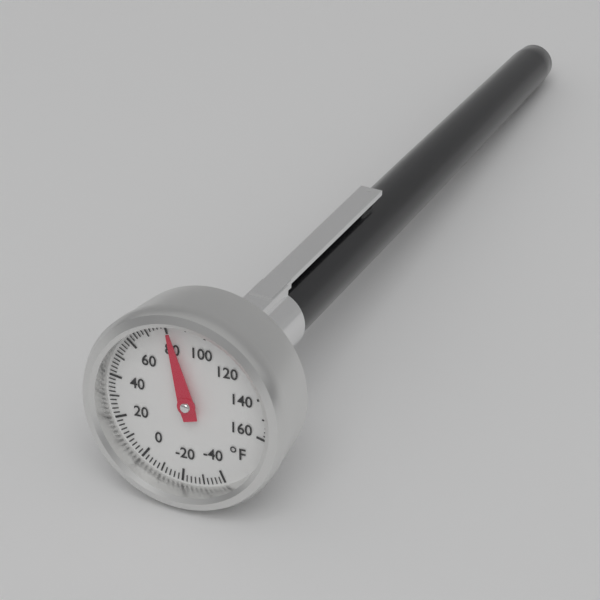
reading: 82 °F
